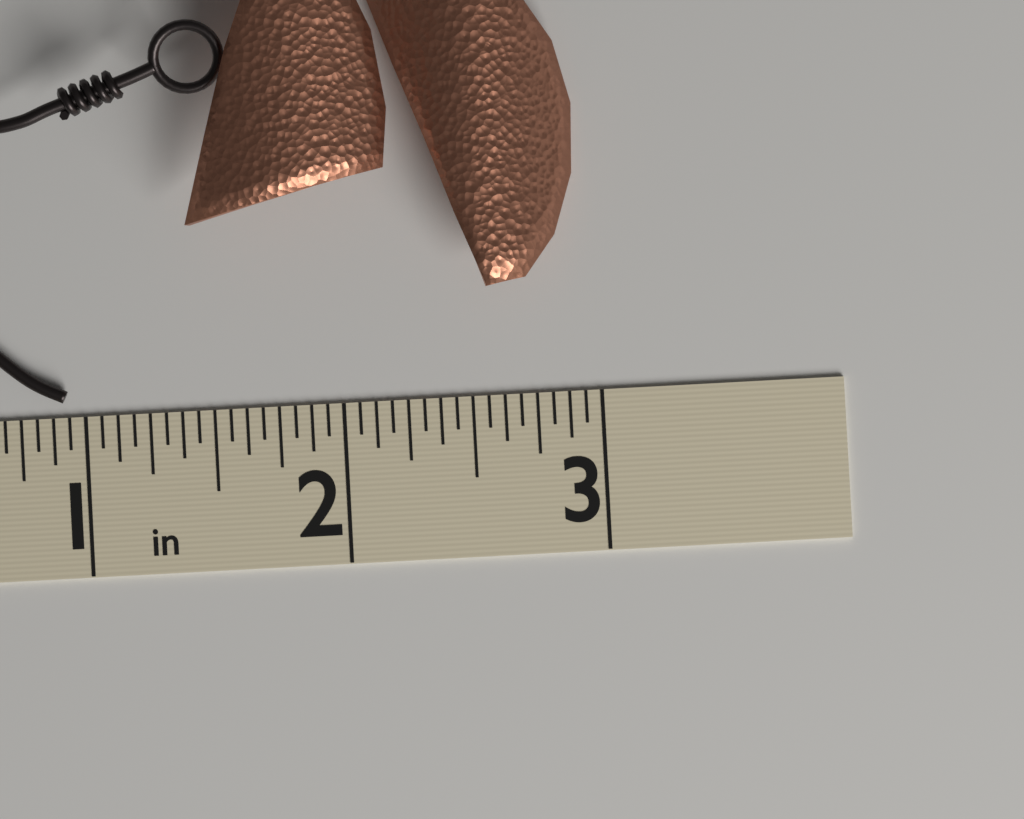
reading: 2.9375 in
